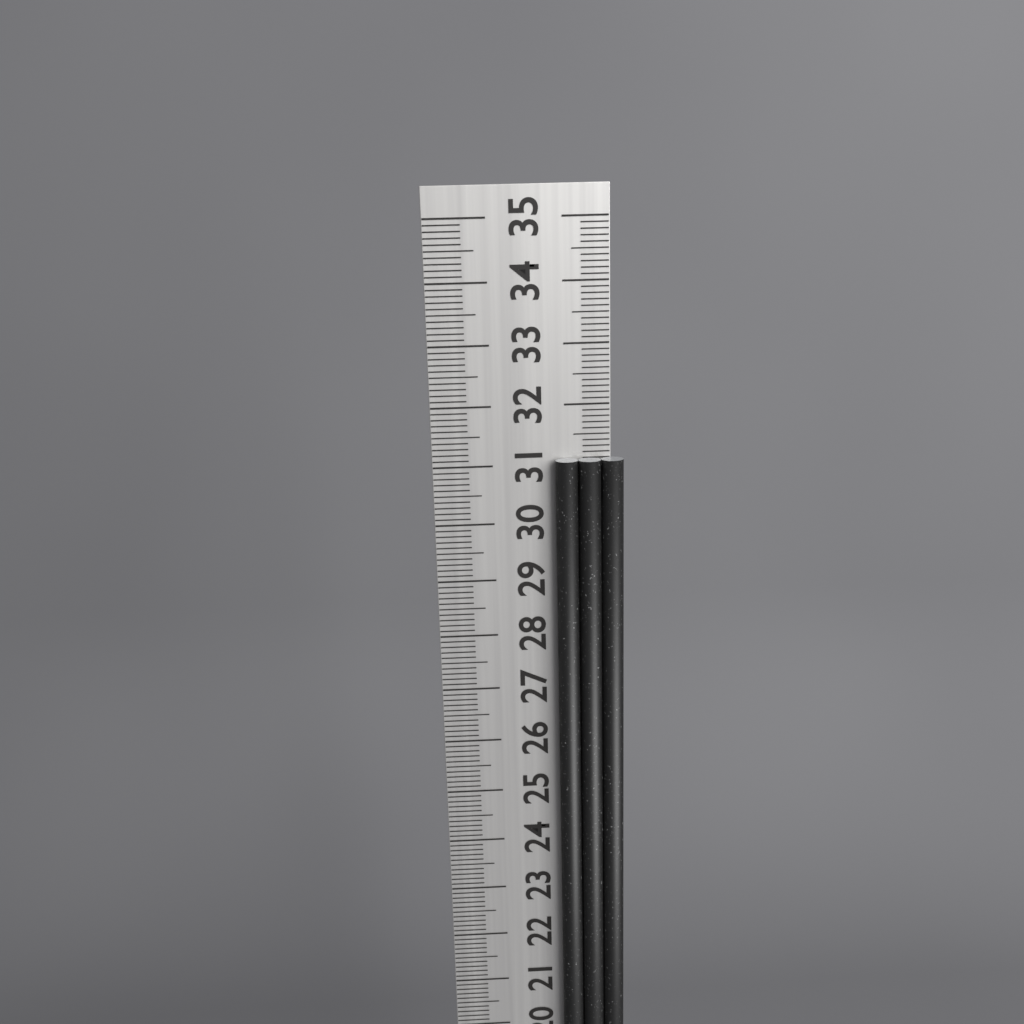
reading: 31.1 cm
